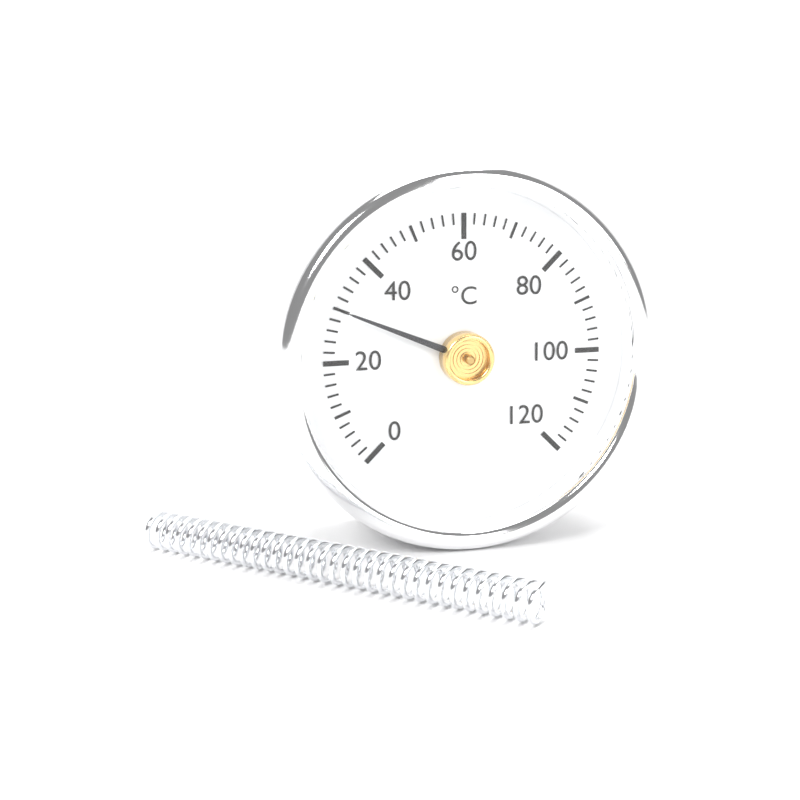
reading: 30 °C
